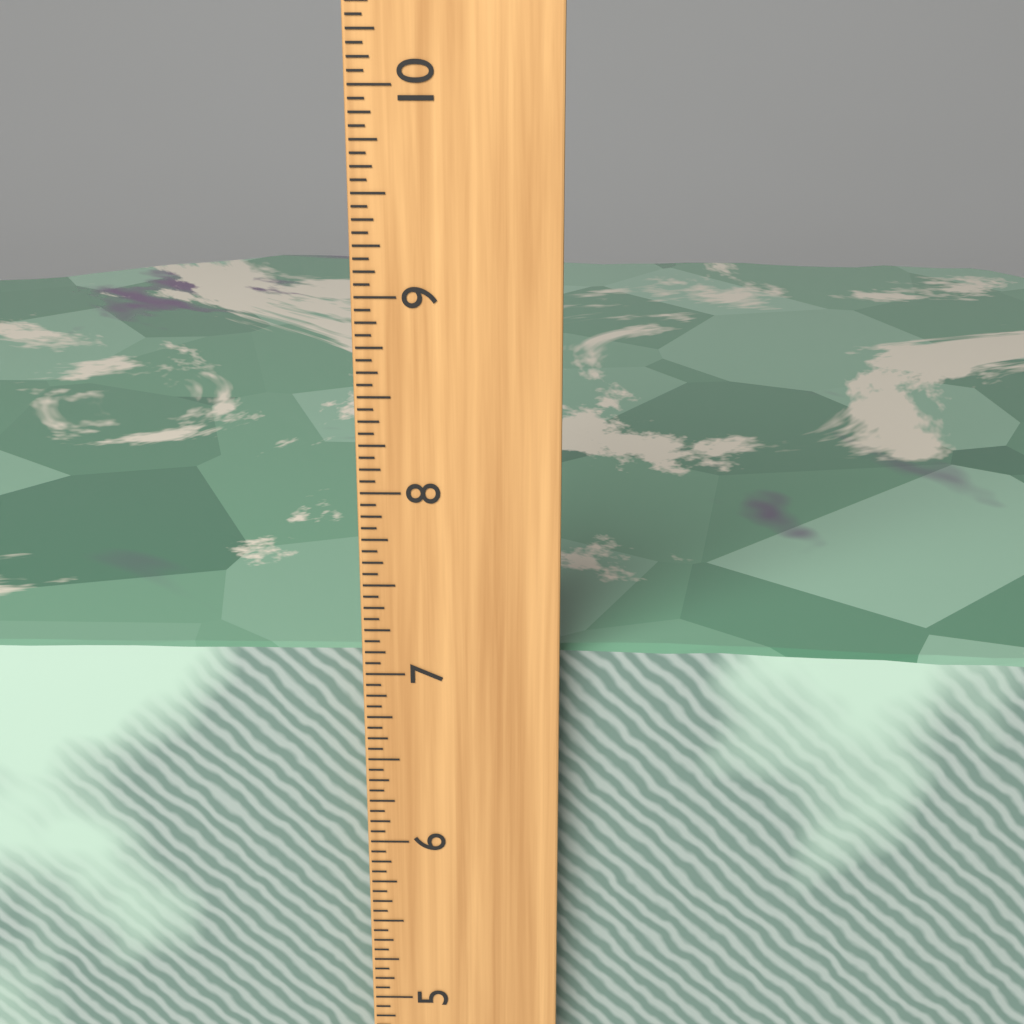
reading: 7.0625 inch
